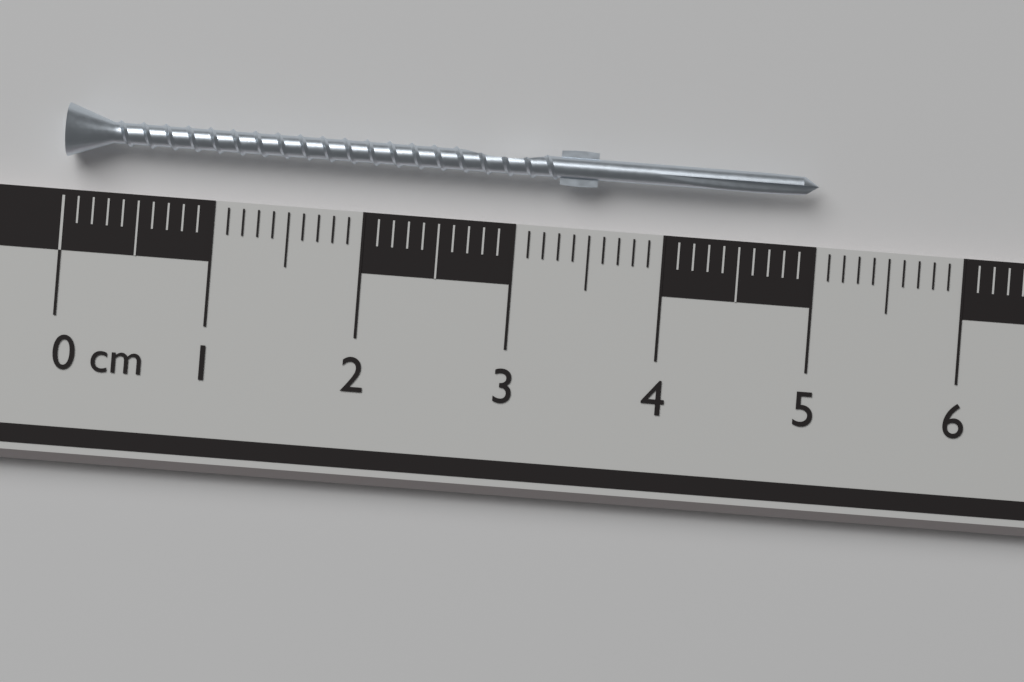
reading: 5.0 cm
